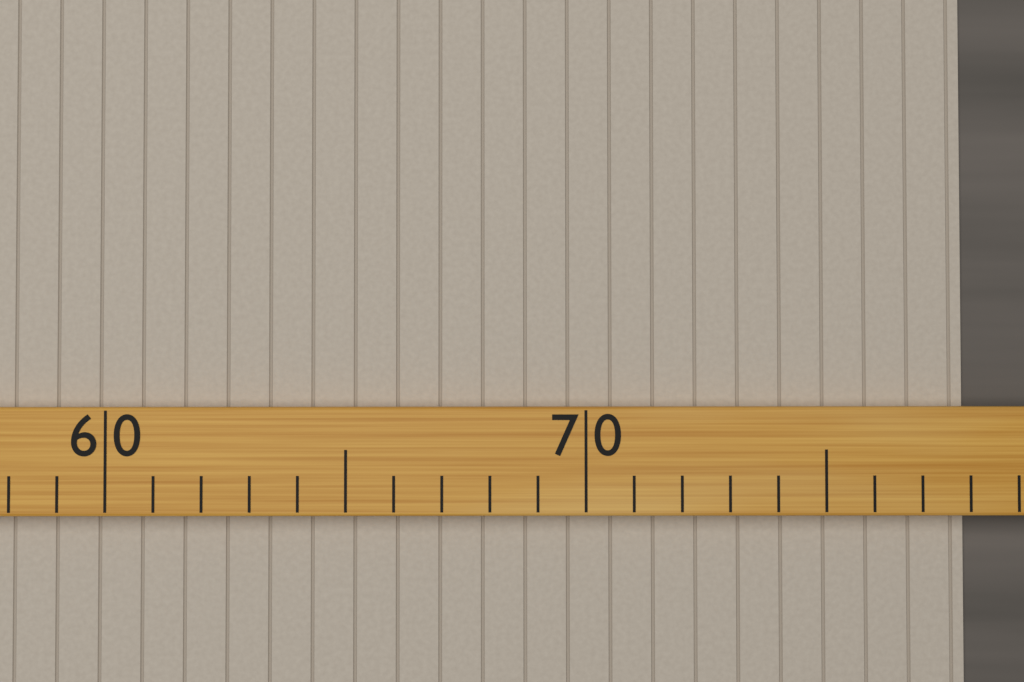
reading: 78 (no unit)
